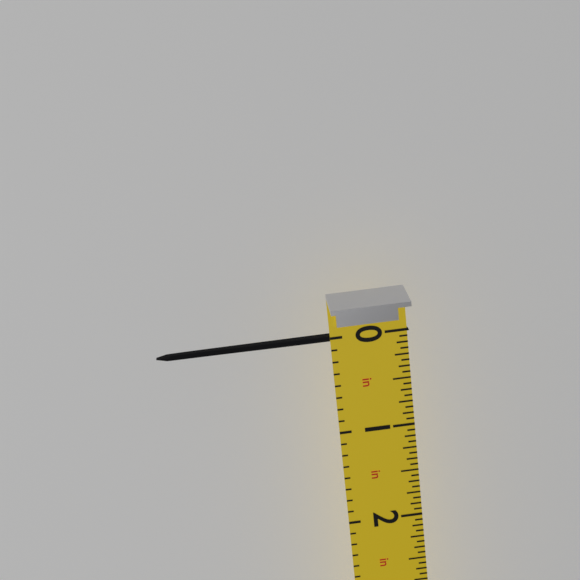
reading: 0.0625 in
